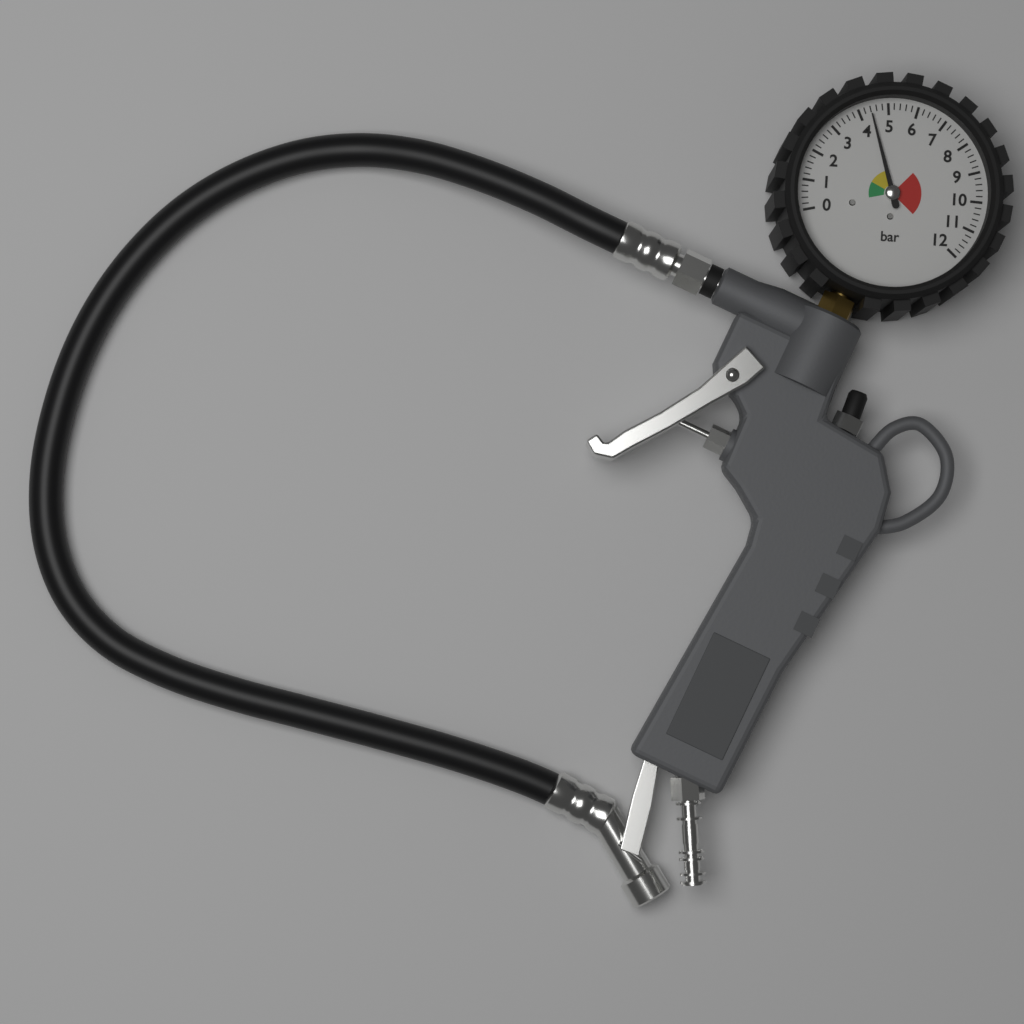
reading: 4.4 bar
